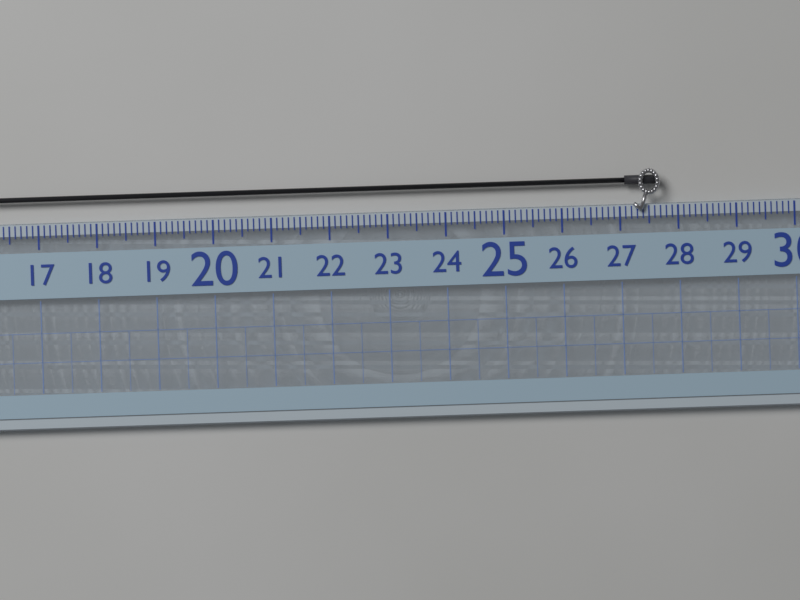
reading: 27.7 (no unit)
